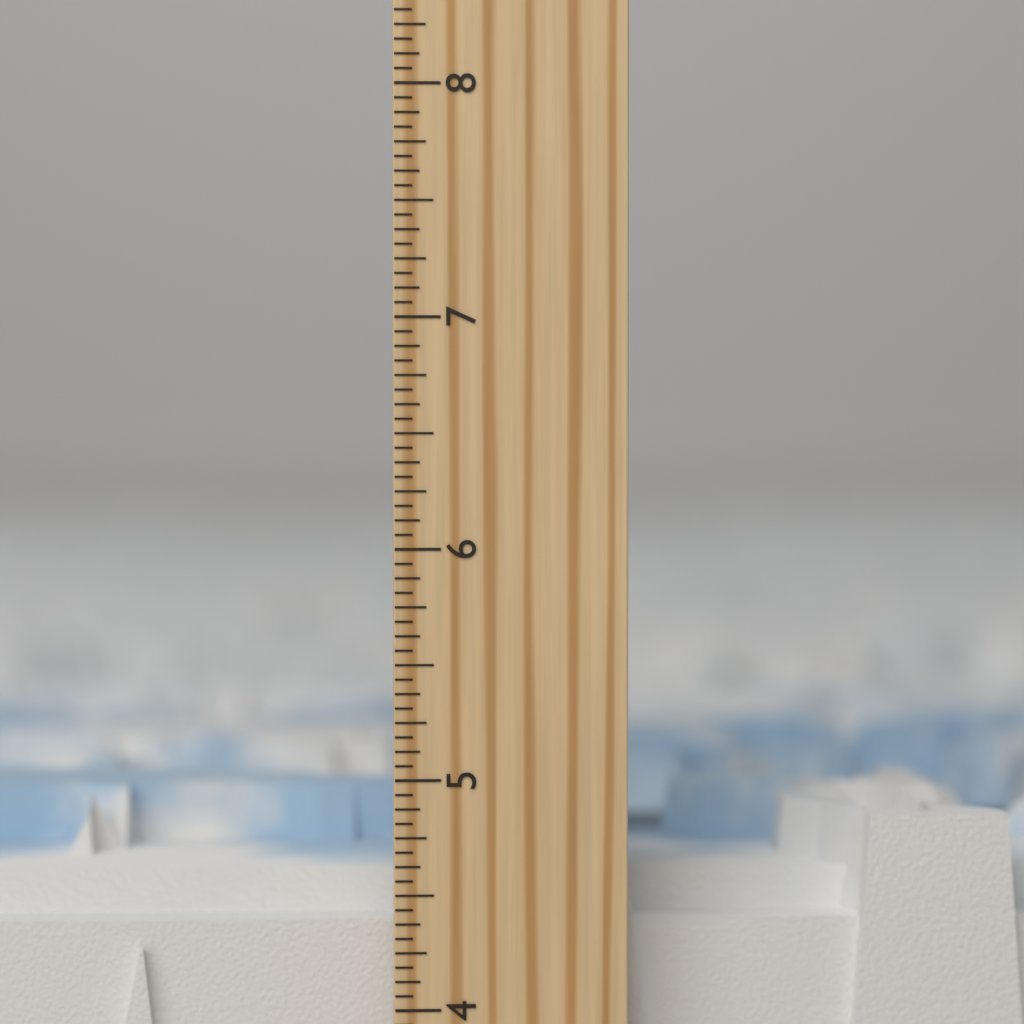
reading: 4.8125 inch
